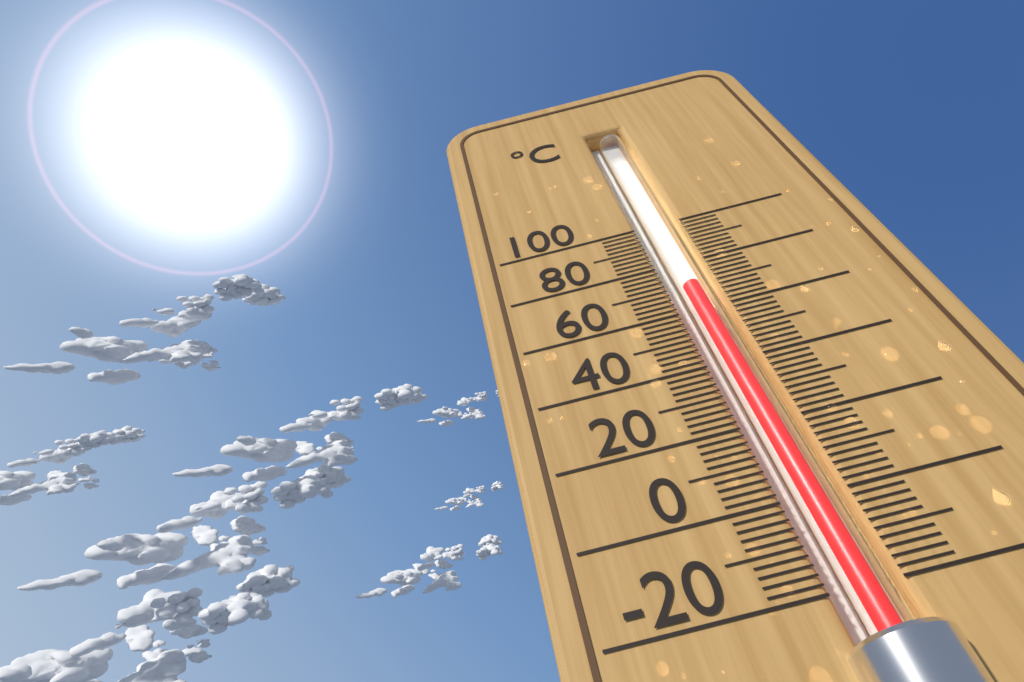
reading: 70 °C
